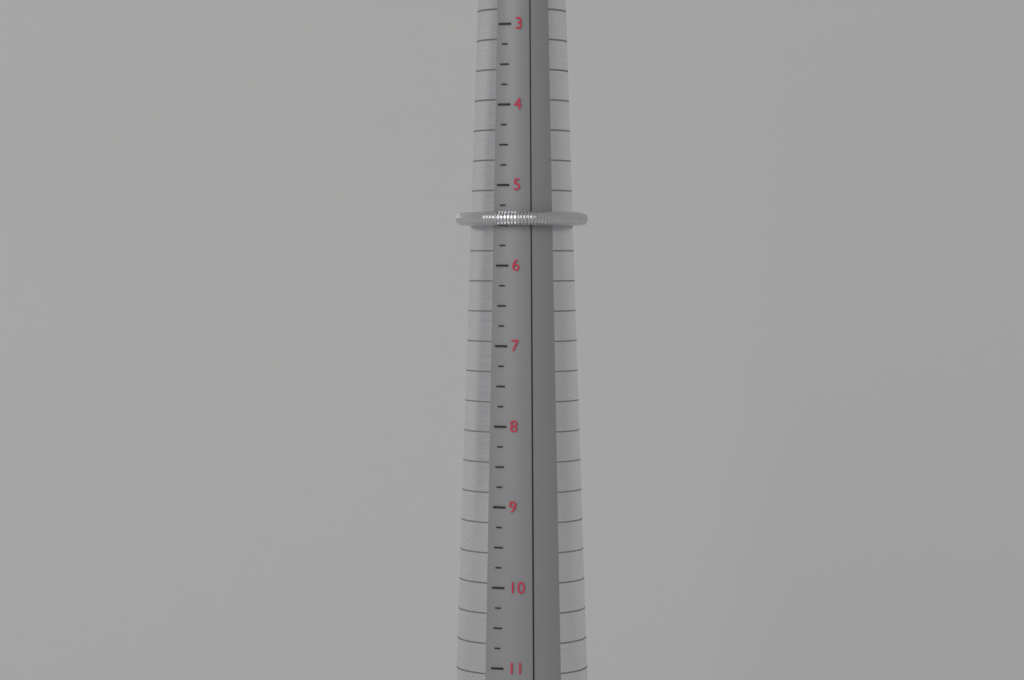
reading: 5.50 (no unit)
